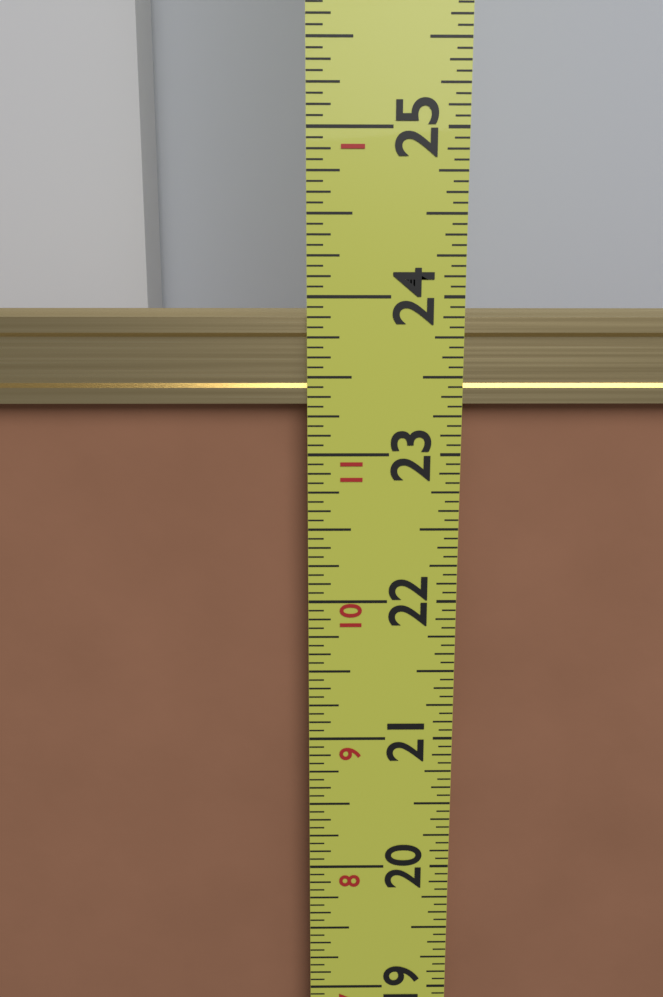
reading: 23.9375 in
